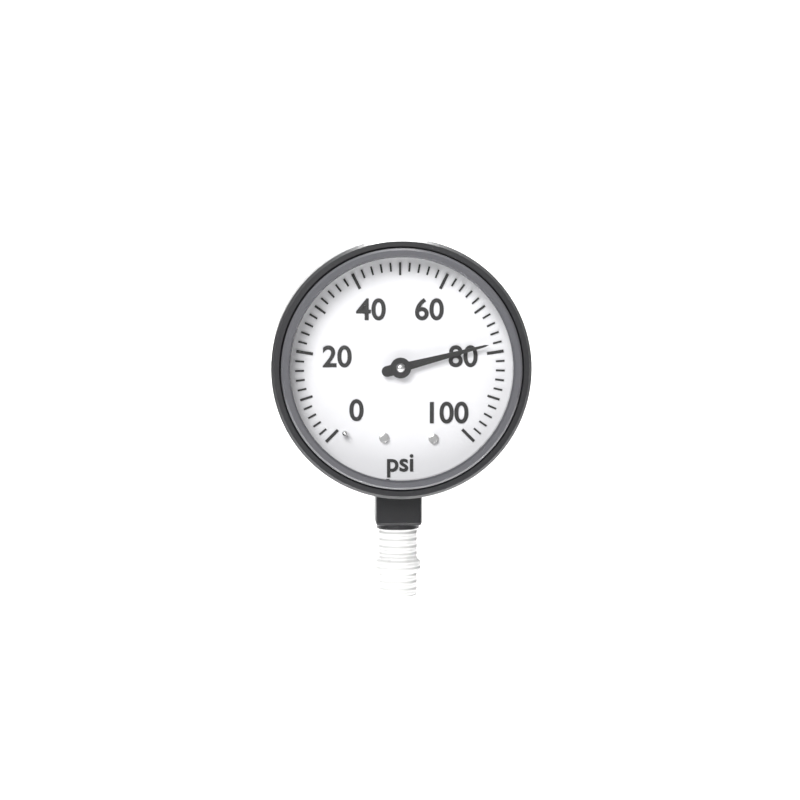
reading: 78 psi
